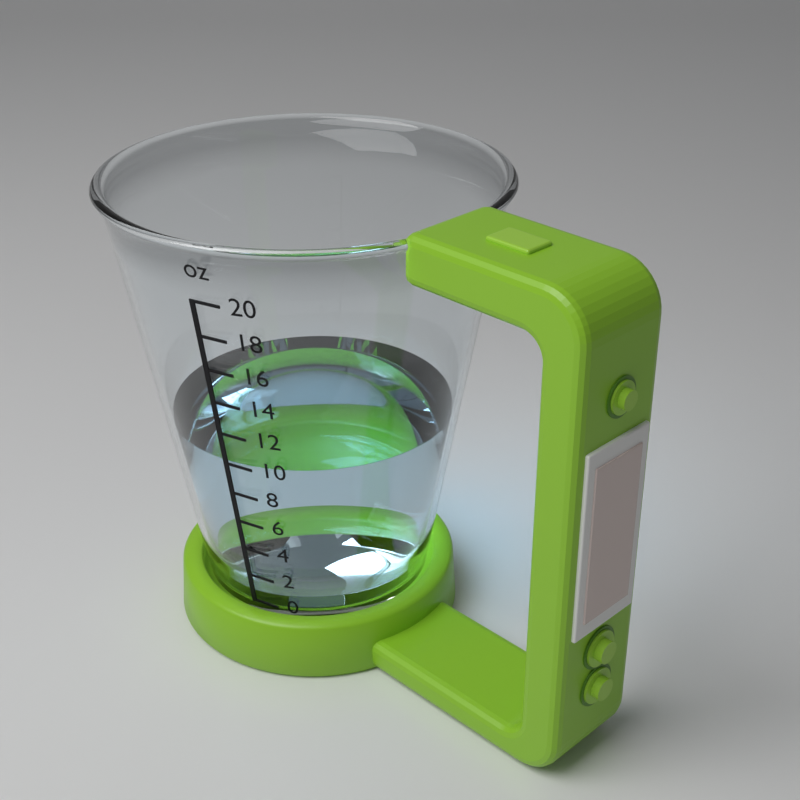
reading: 10 oz
